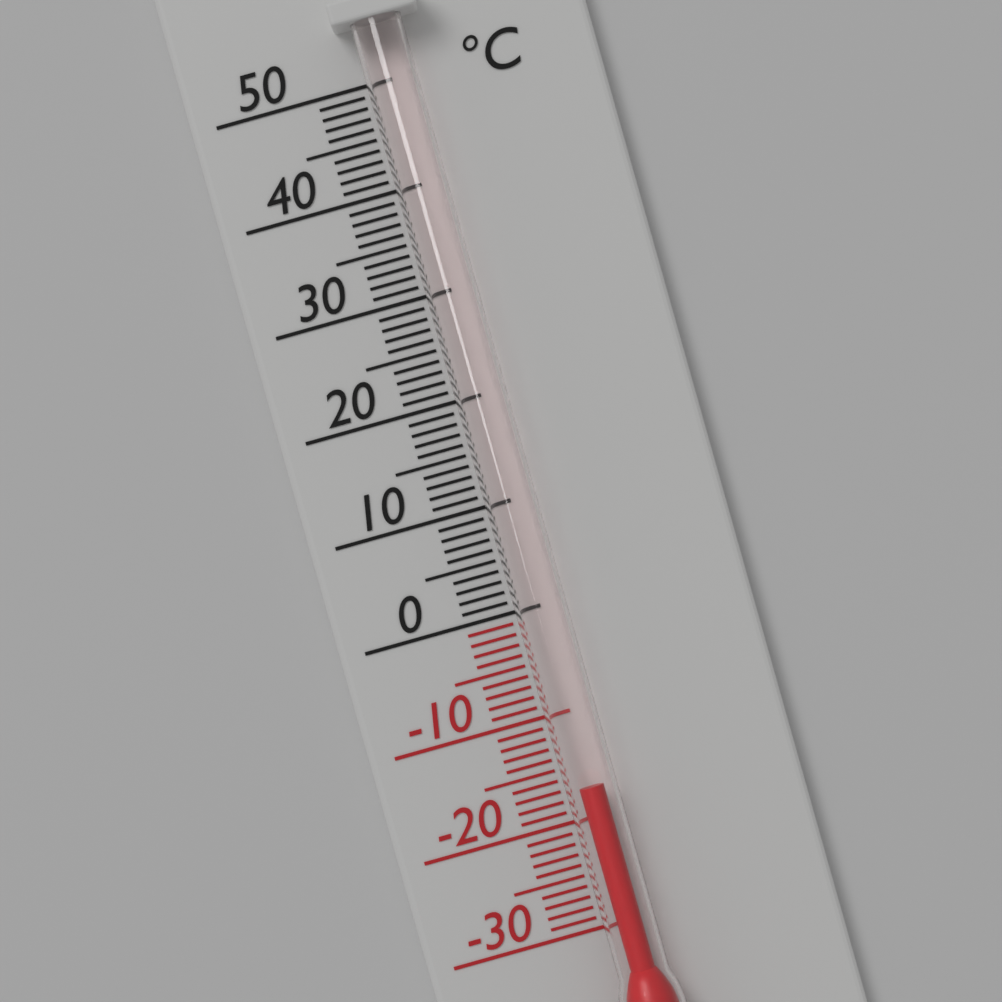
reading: -17 °C
